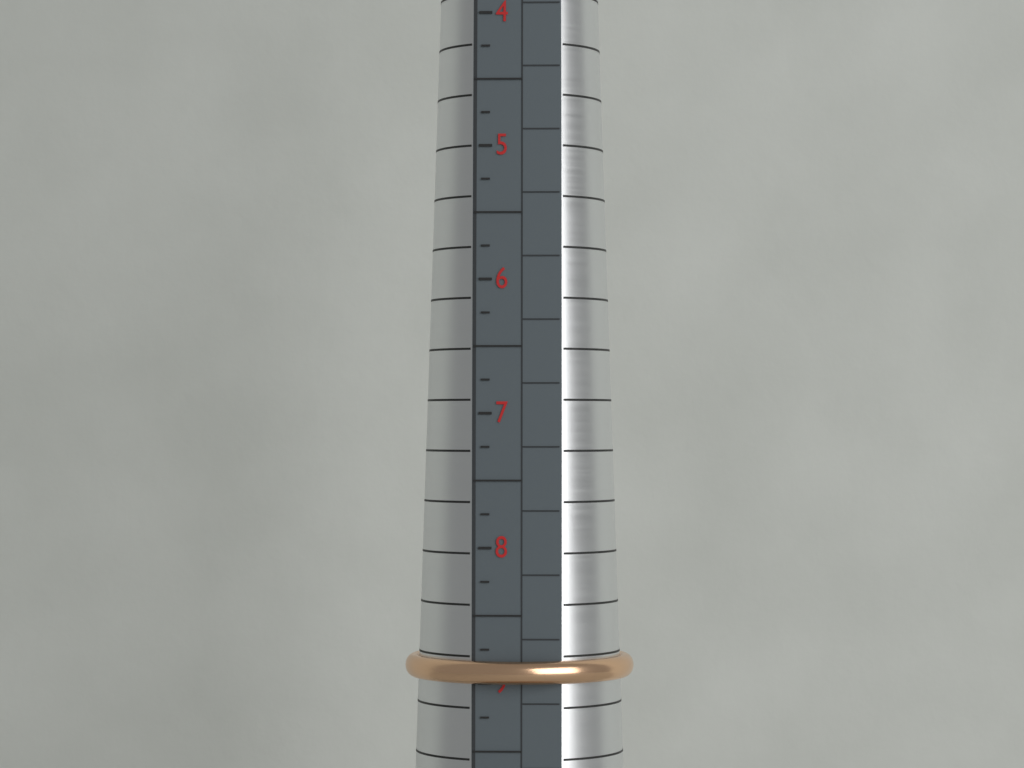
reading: 9.00 (no unit)
